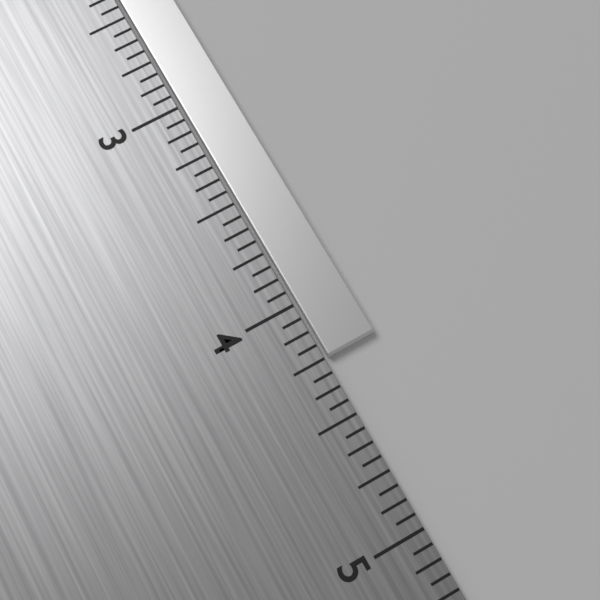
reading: 4.2500 in
